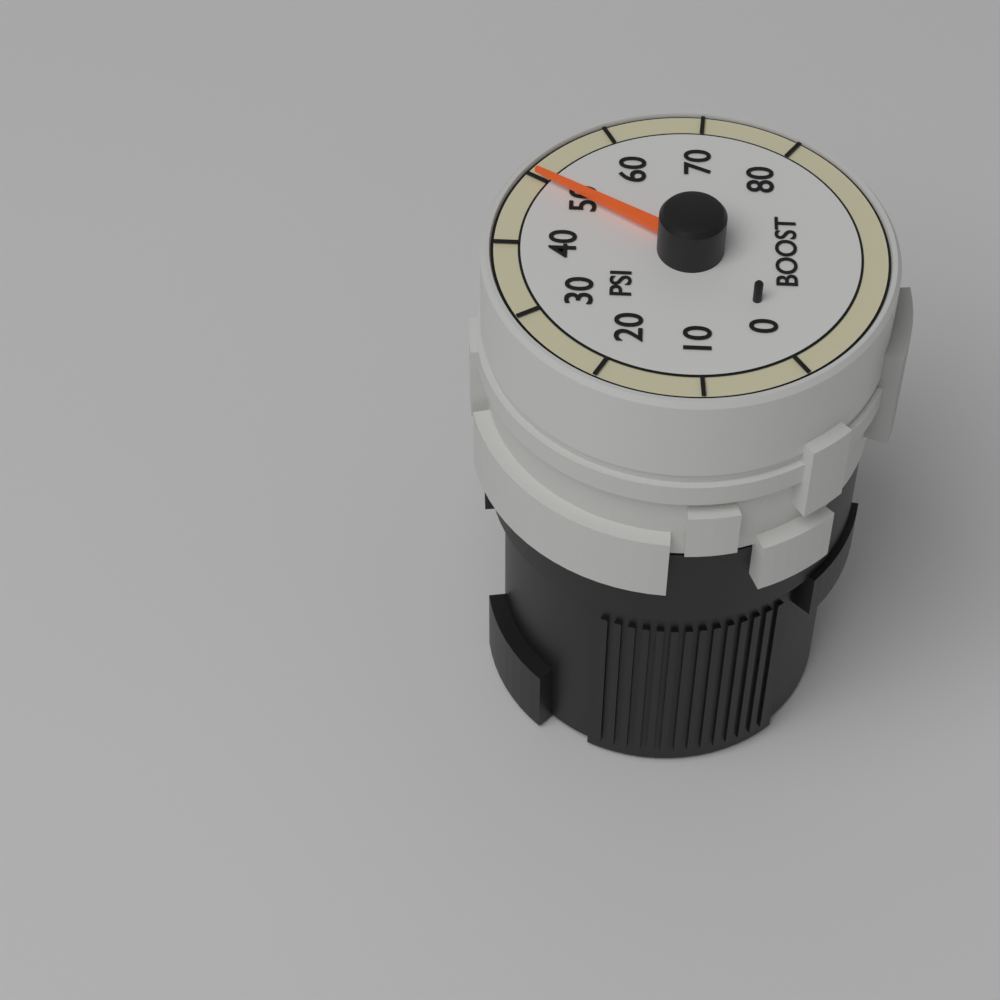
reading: 50 psi
